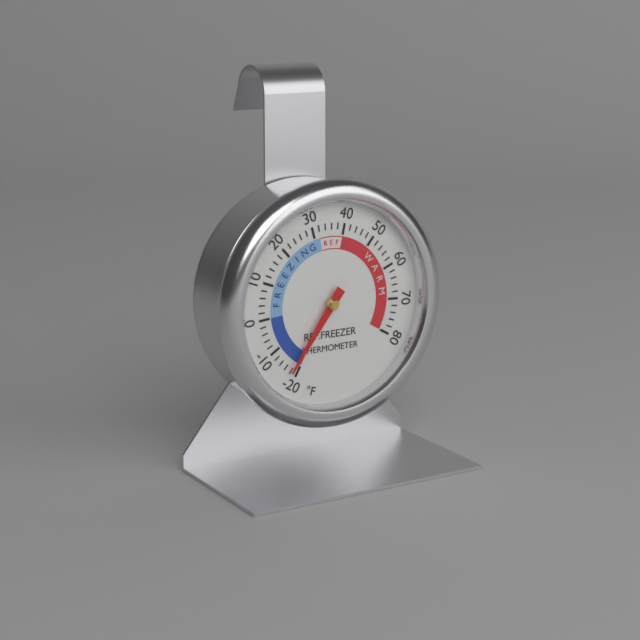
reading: -18 °F
